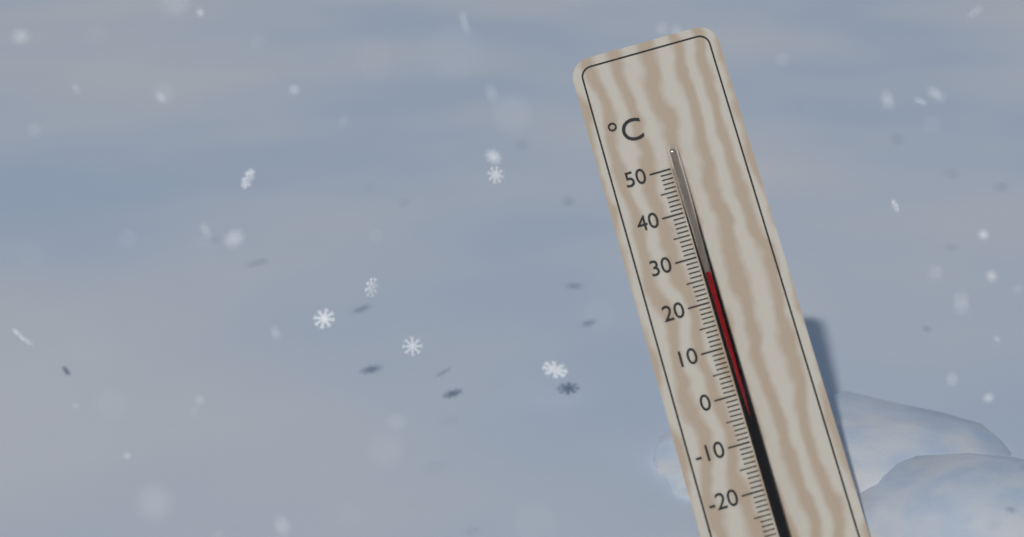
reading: 26 °C
